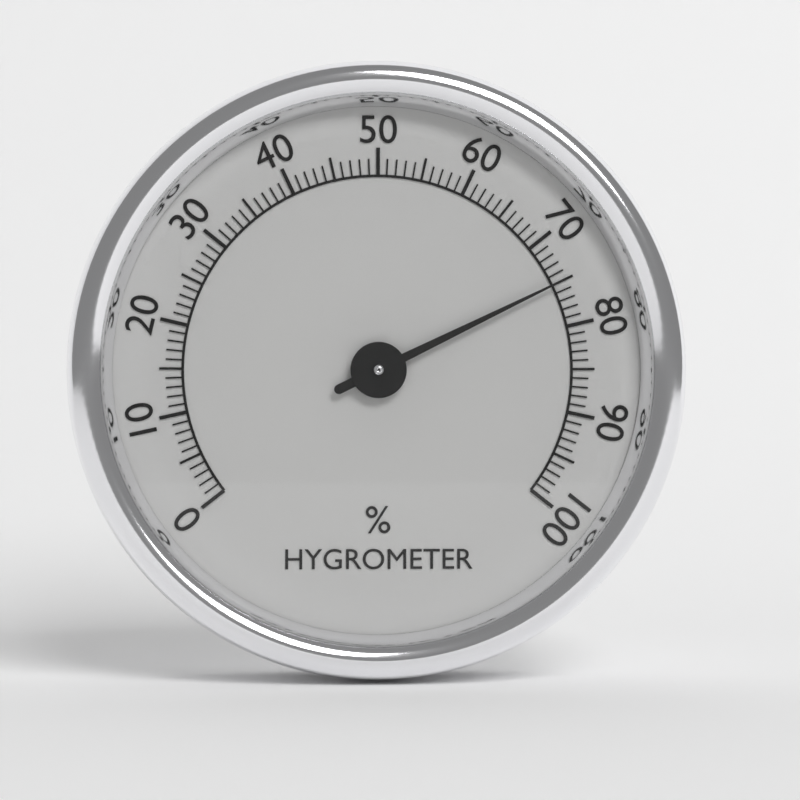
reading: 75 %
